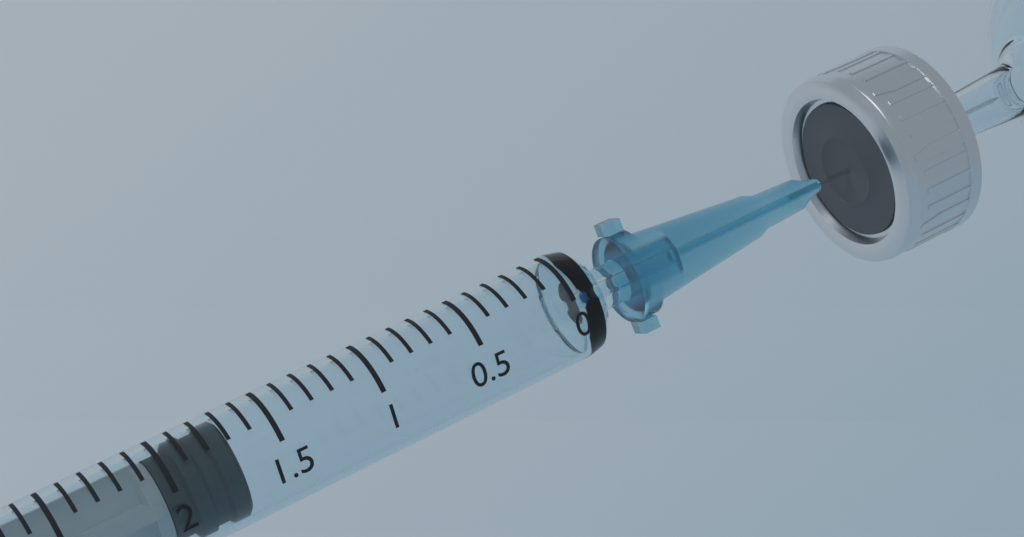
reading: 1.7 ml
